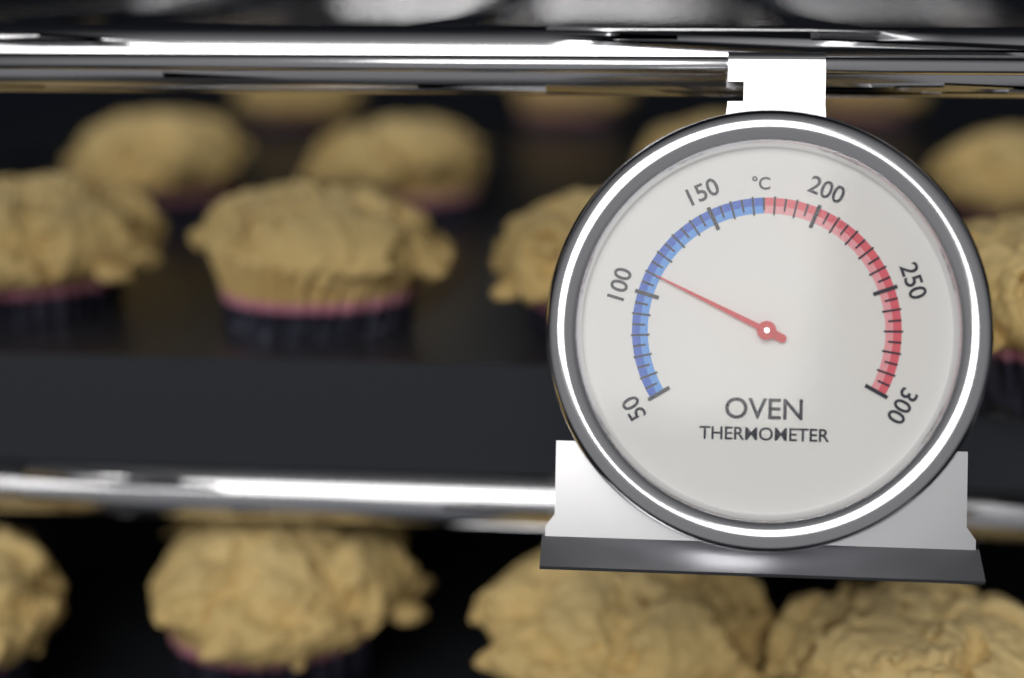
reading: 110 °C
